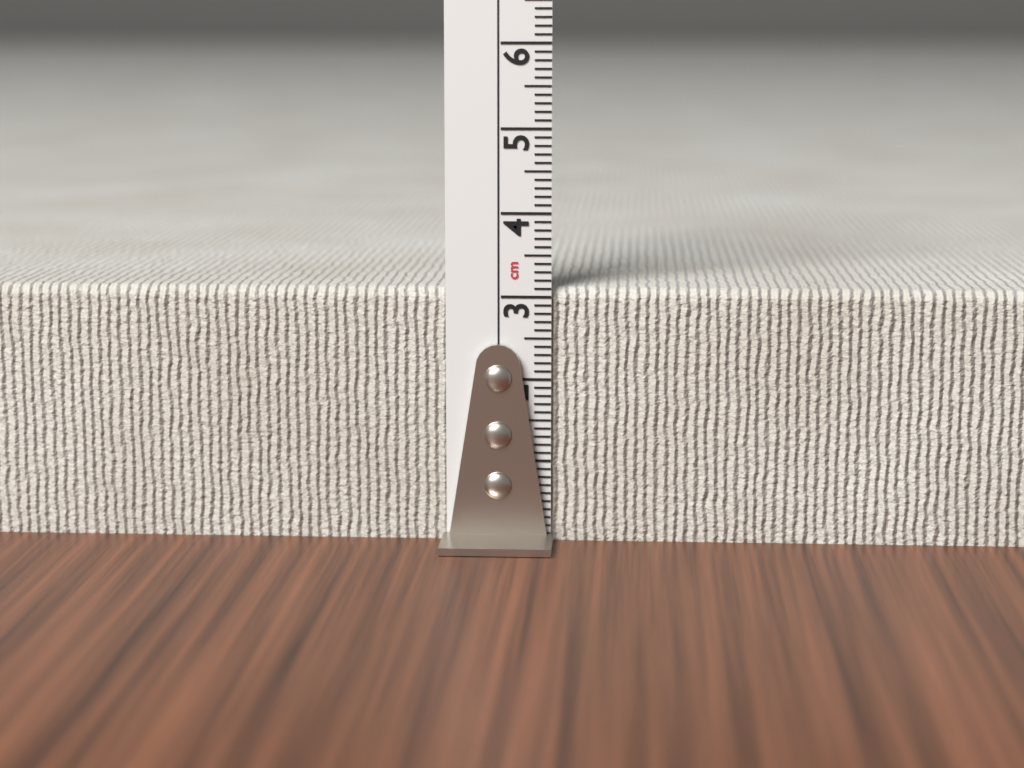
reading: 3.1 cm
